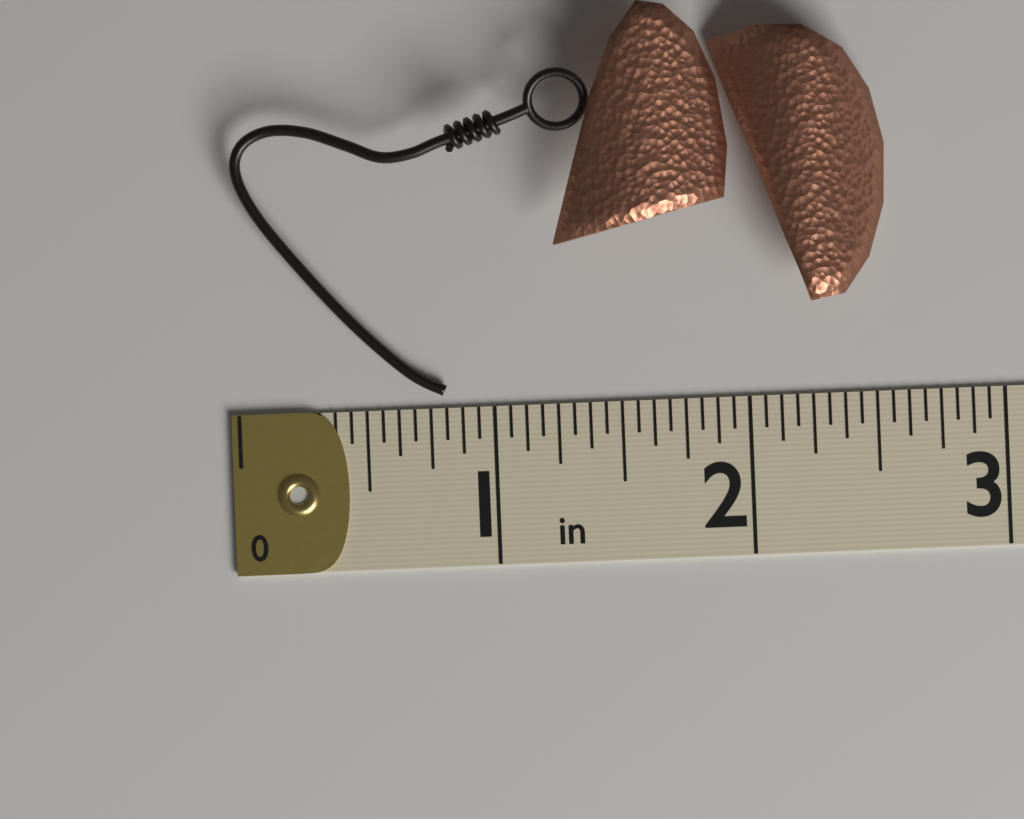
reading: 2.5625 in
